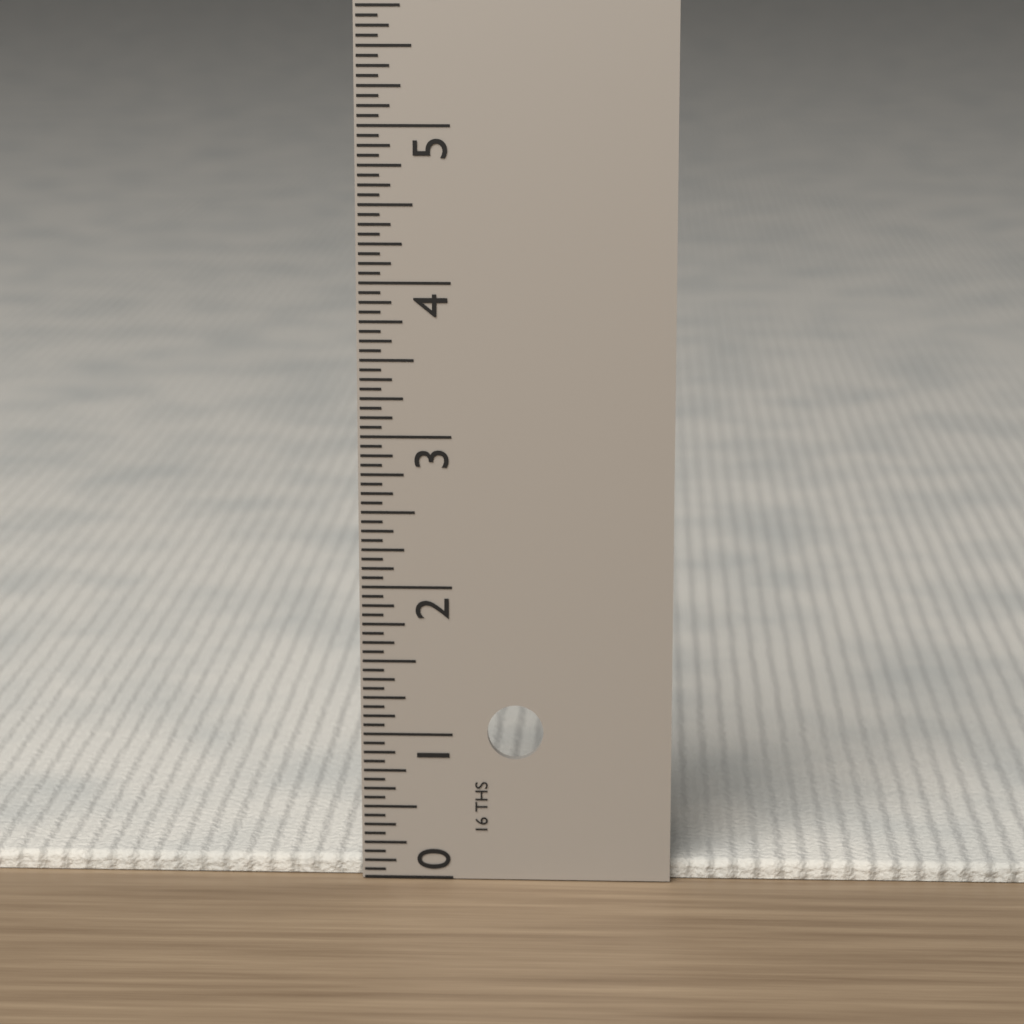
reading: 0.1250 in
